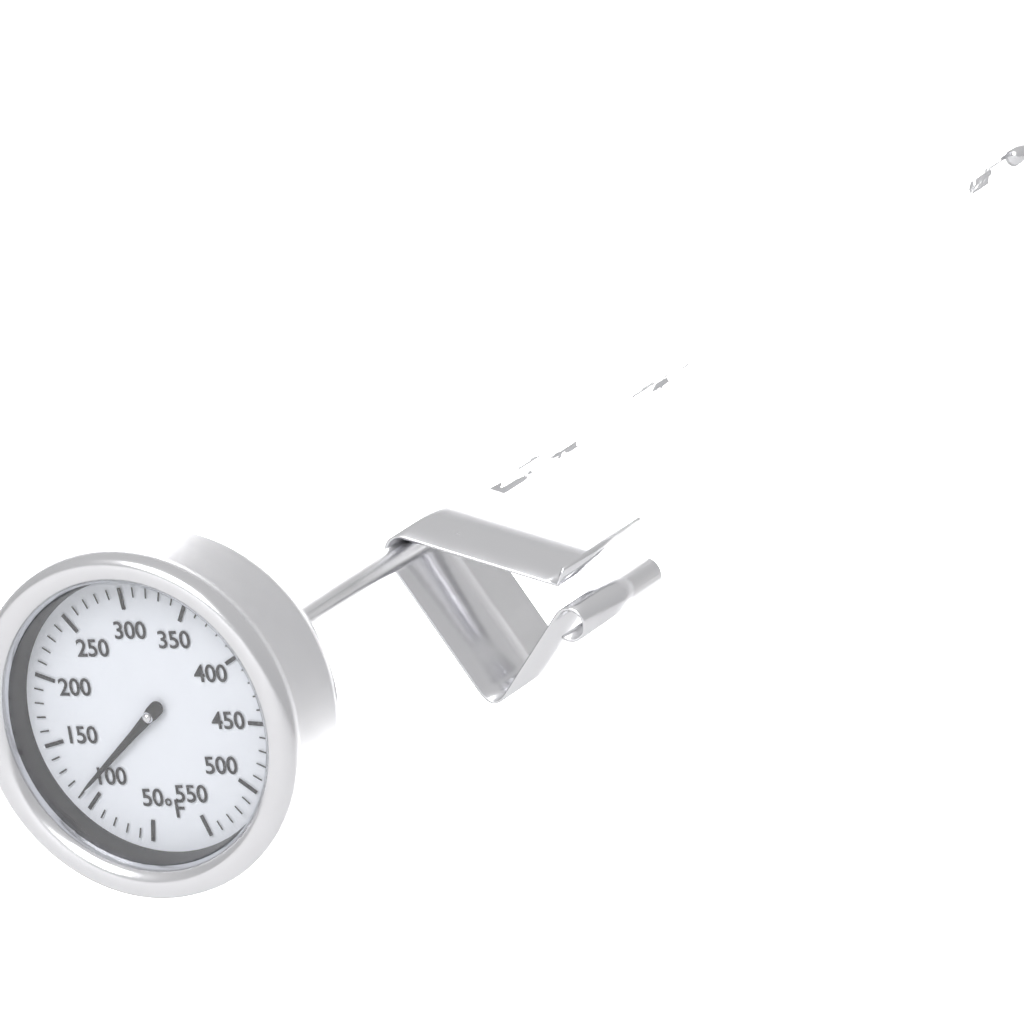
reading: 110 °F
